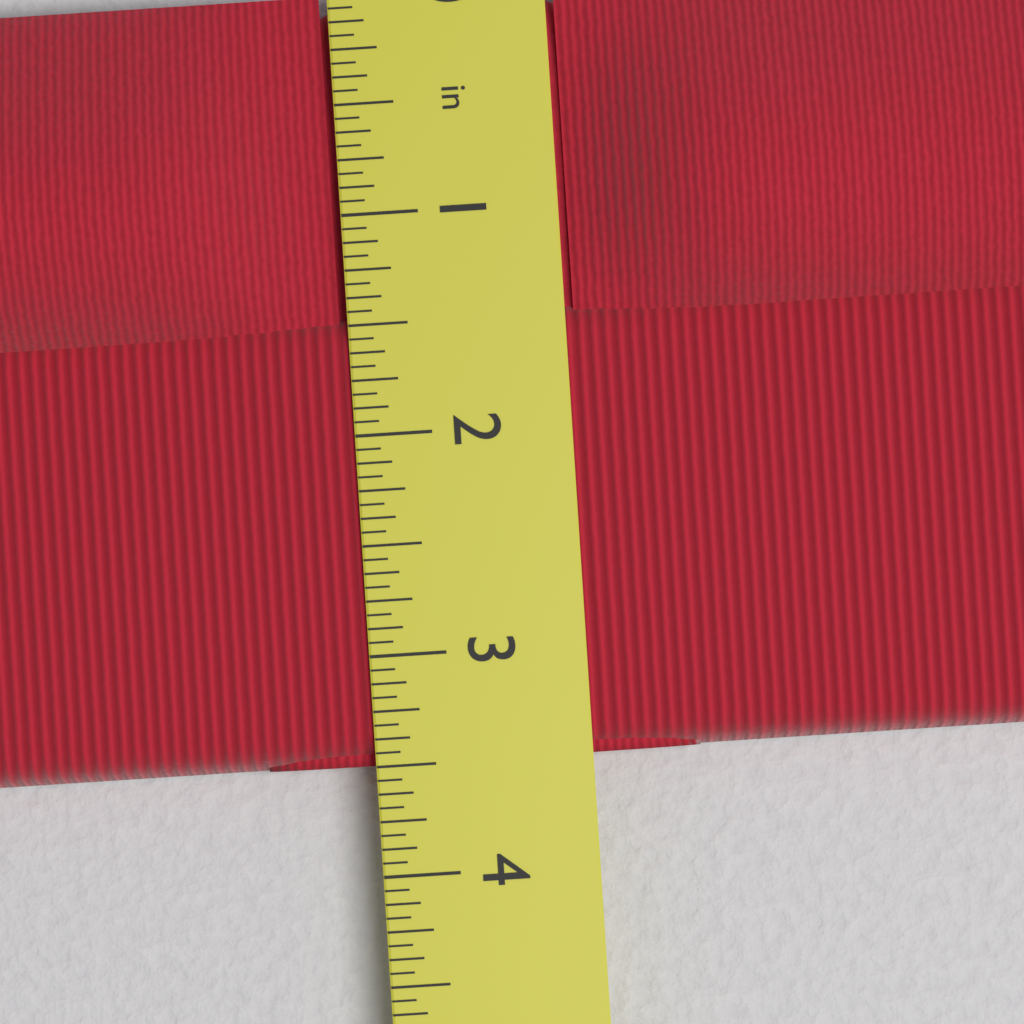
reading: 3.5000 in
